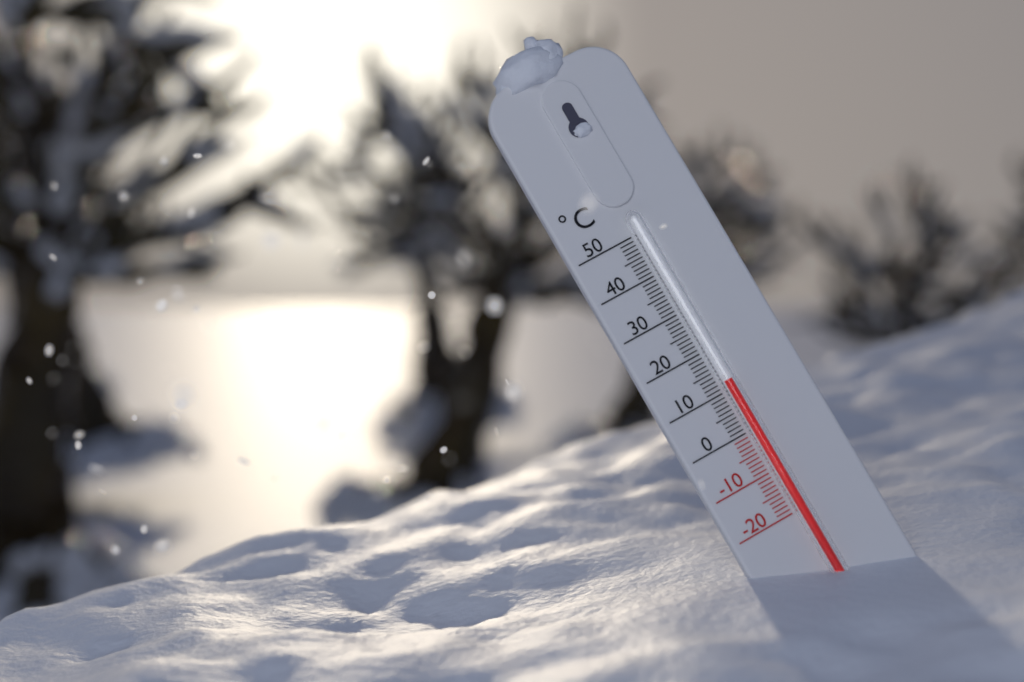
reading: 12 °C
